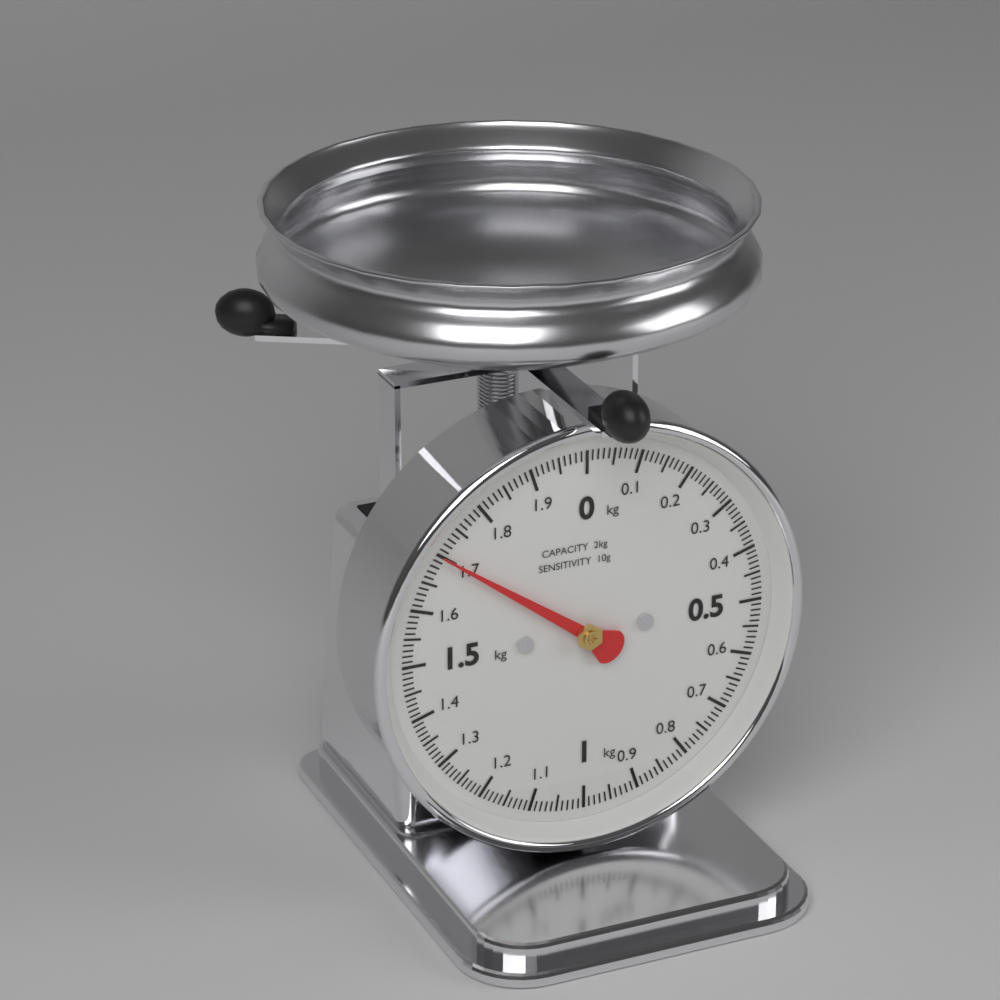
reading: 1.70 kg
